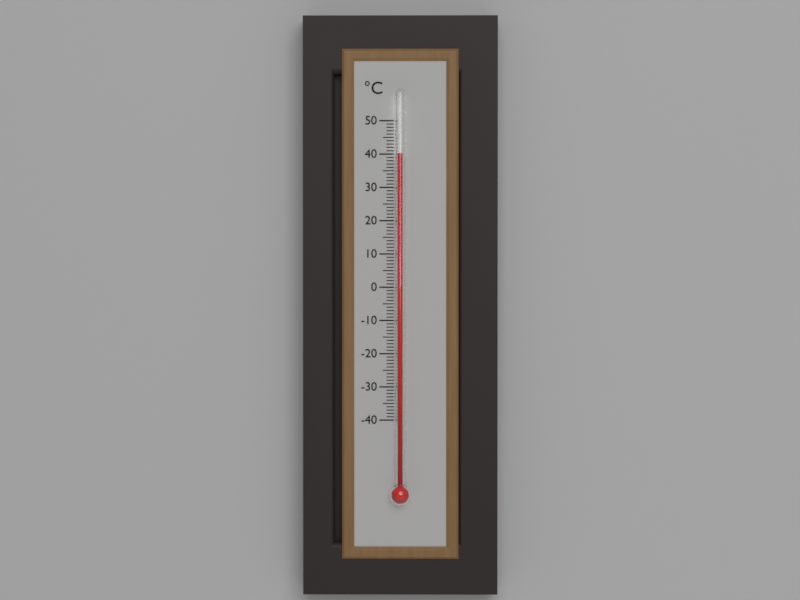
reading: 40 °C
